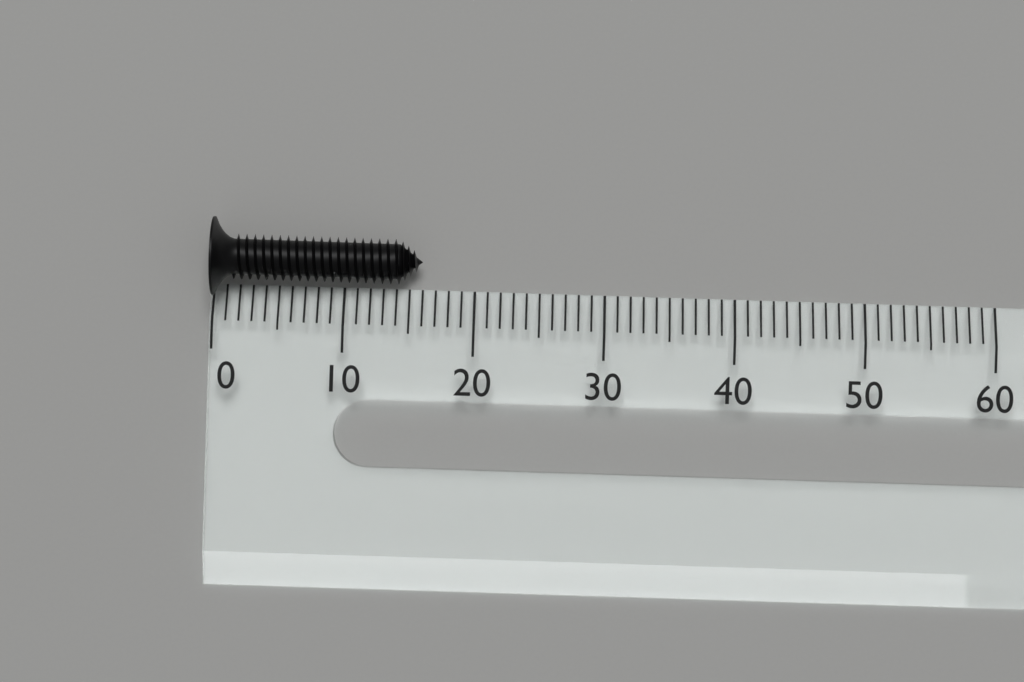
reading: 16 (no unit)
